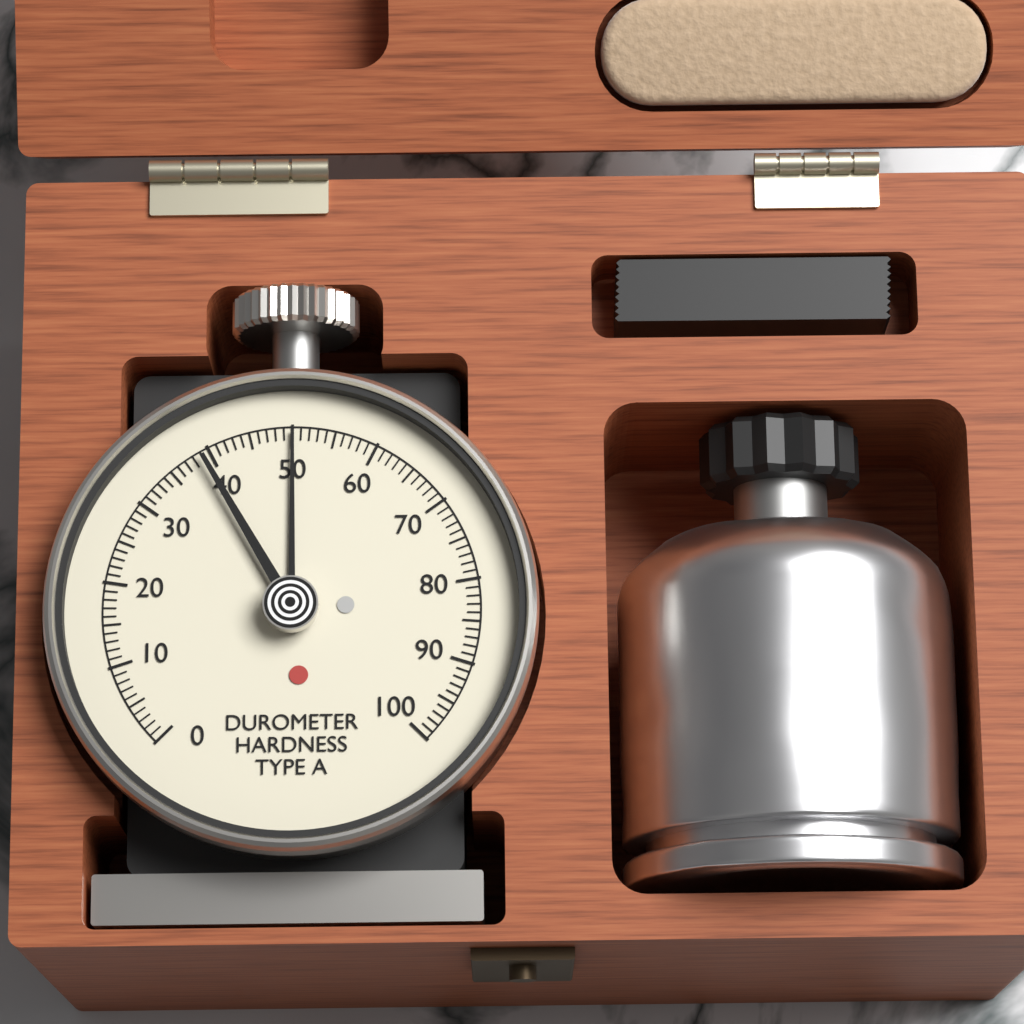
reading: 50 Shore A
